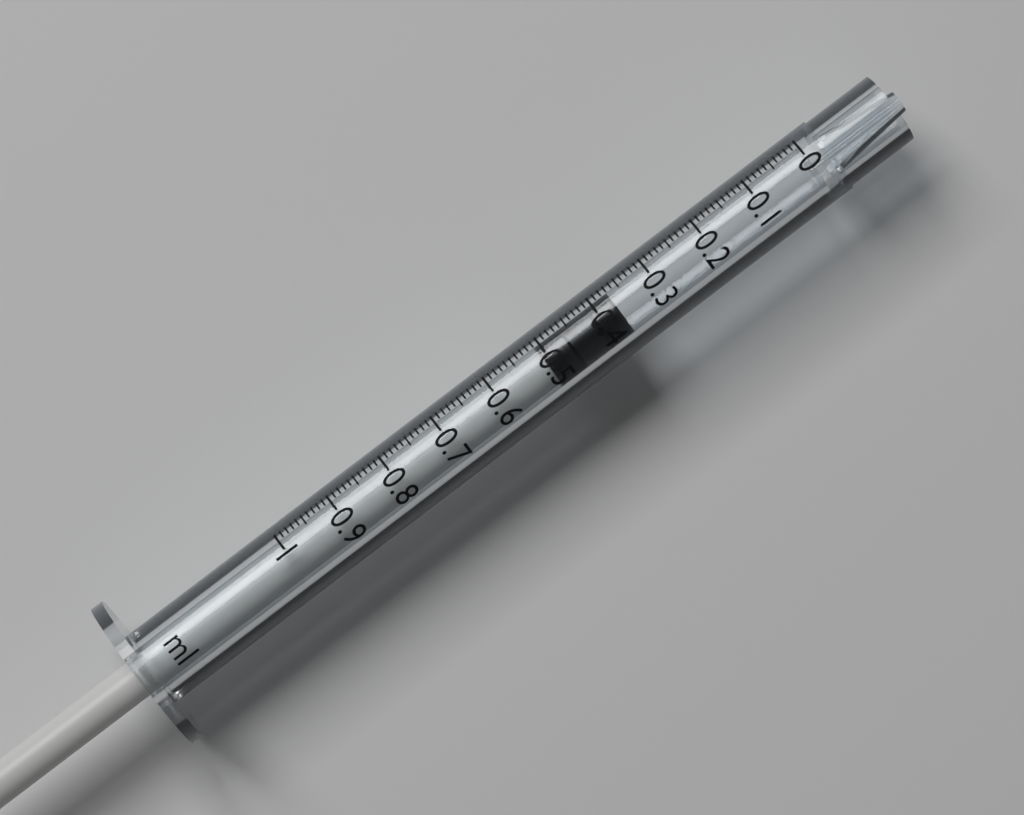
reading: 0.37 ml
